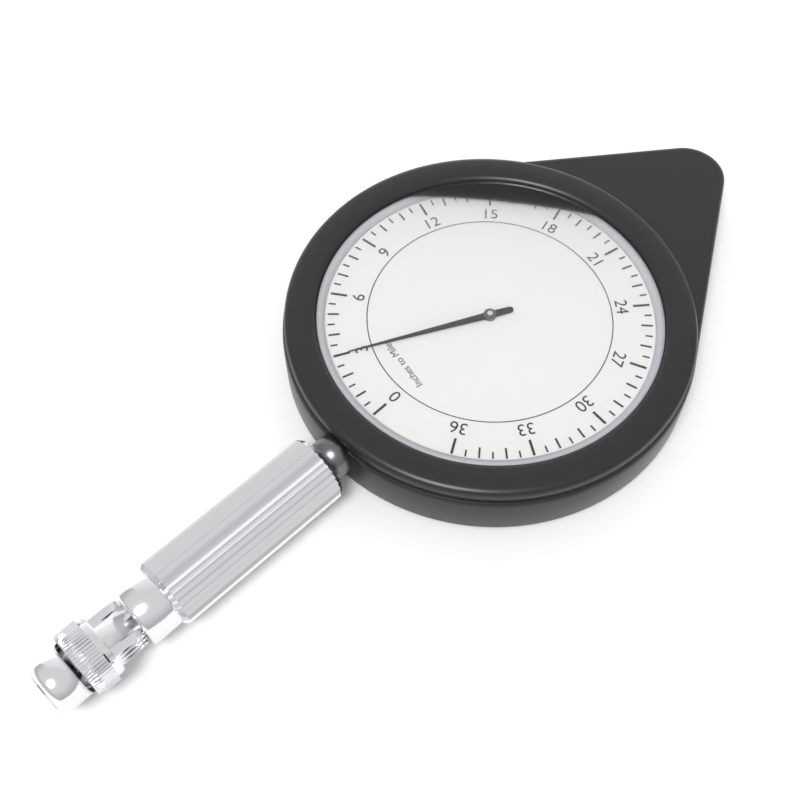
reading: 3.0 miles
